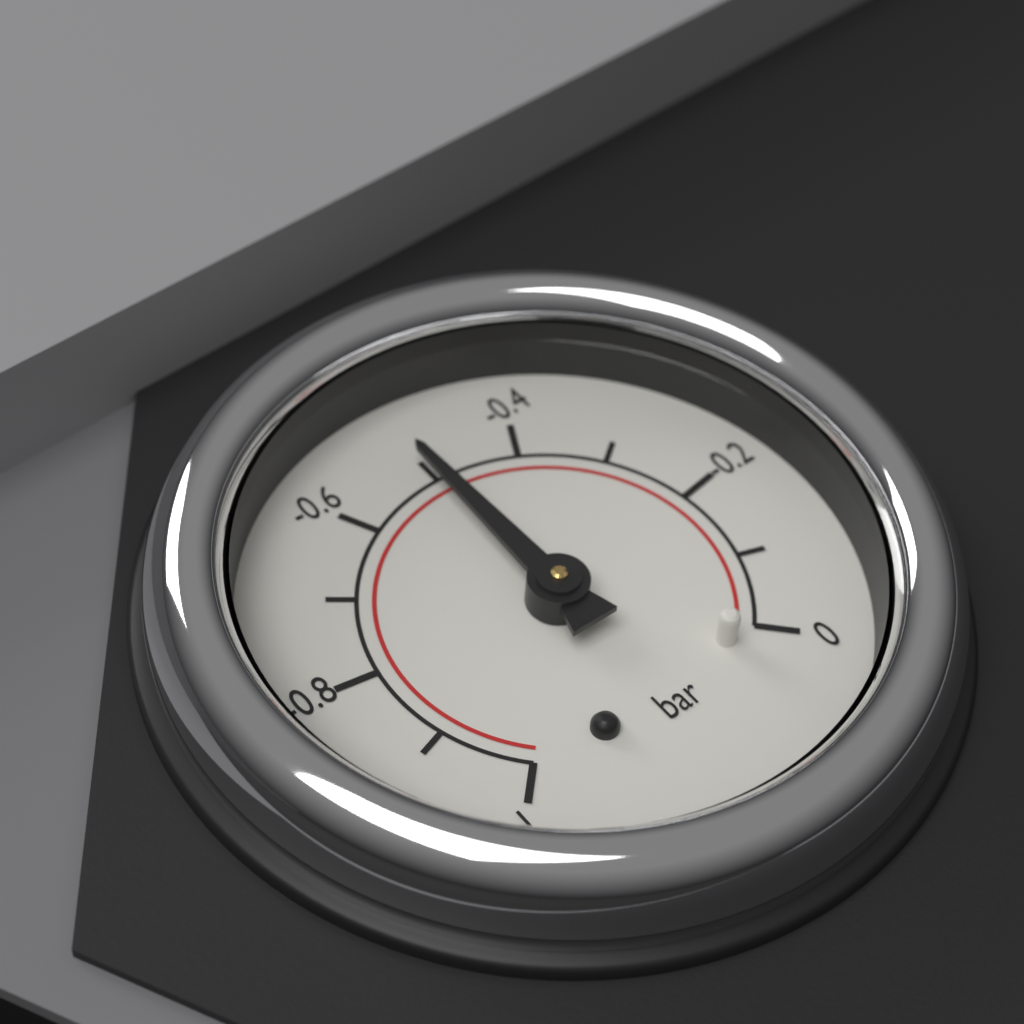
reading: -0.5 bar
